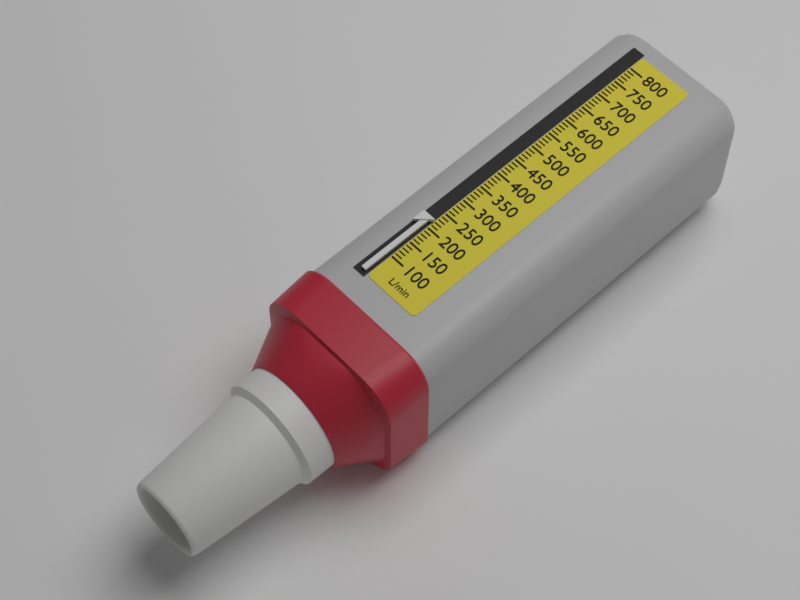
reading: 220 L/min
